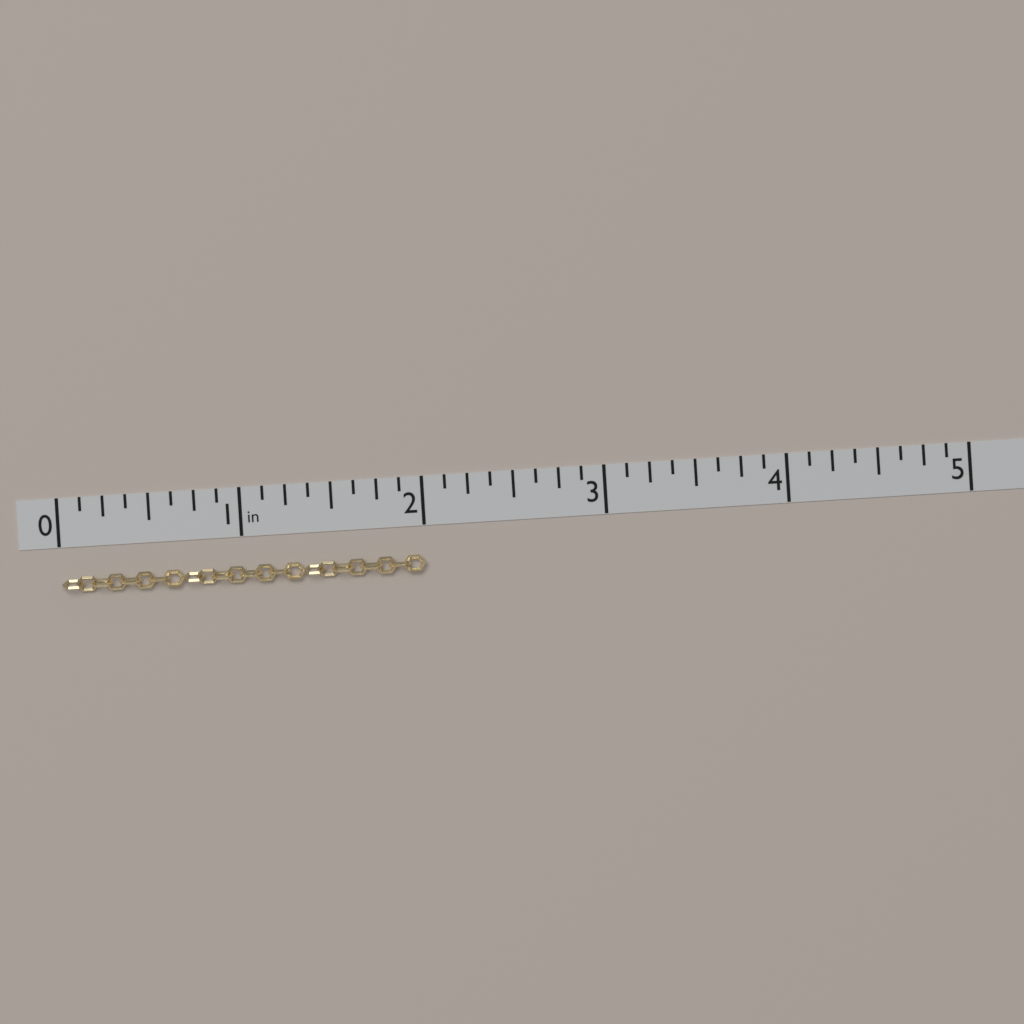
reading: 2.000 in
